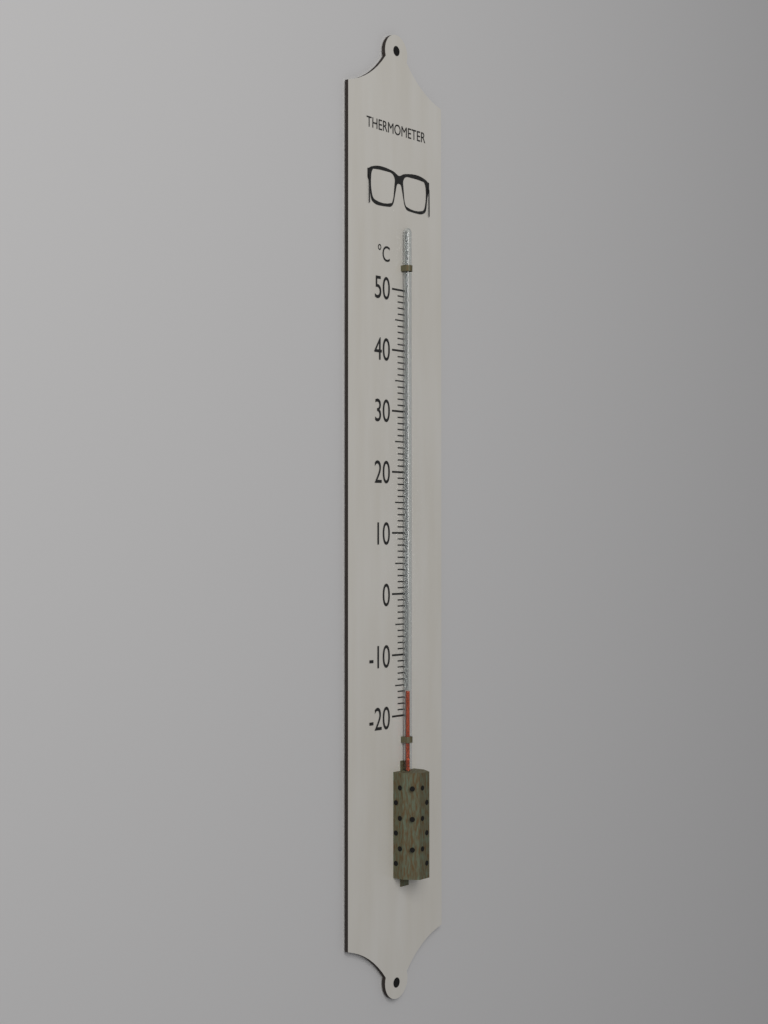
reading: -16 °C
